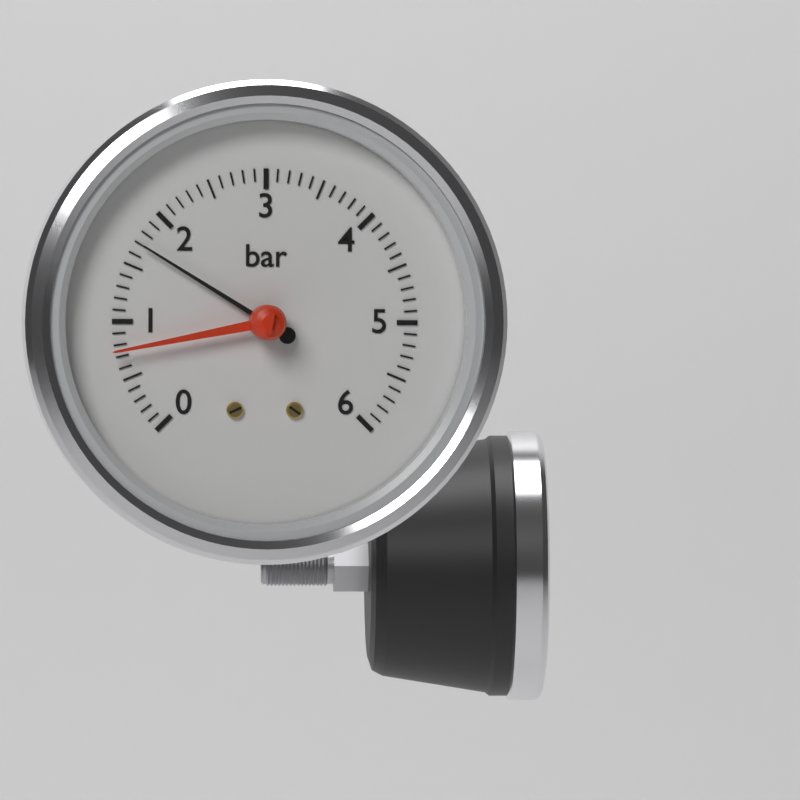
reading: 1.7 bar
